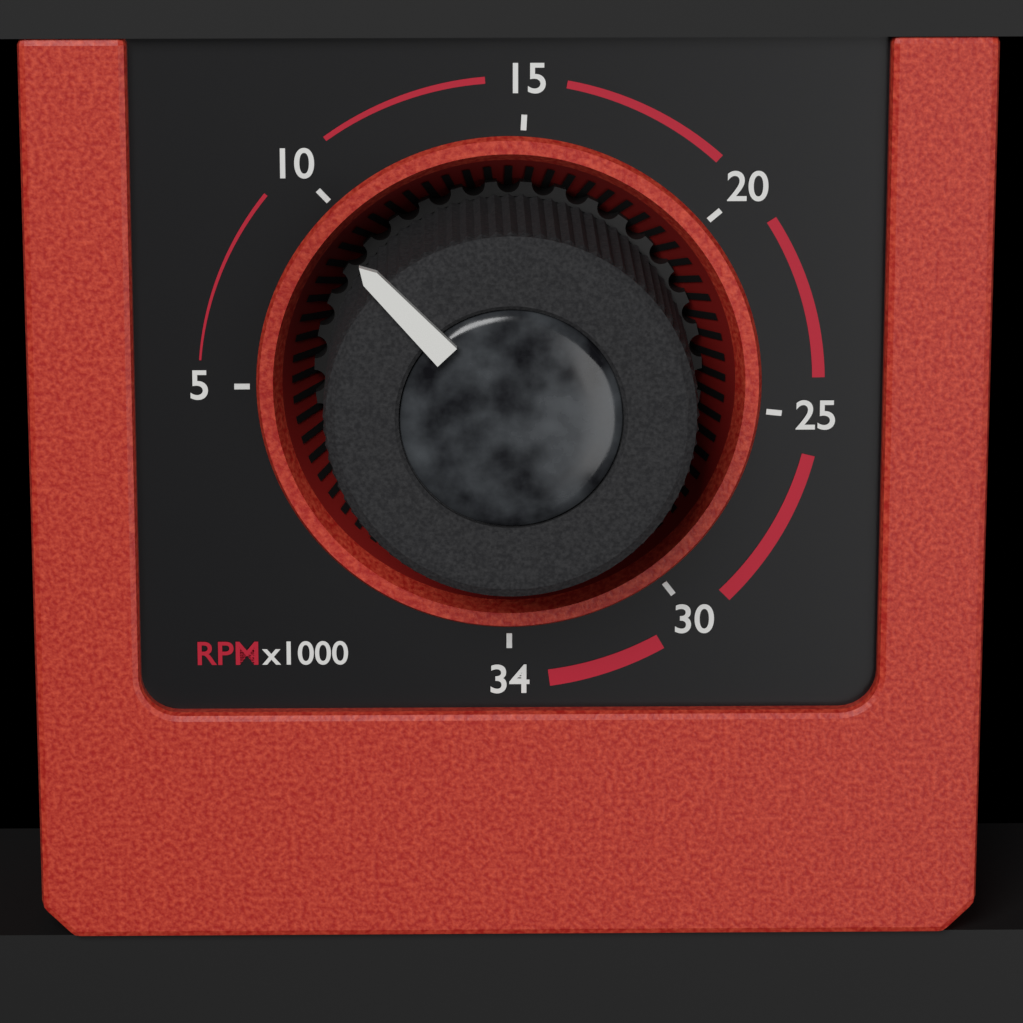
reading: 10000 RPM
